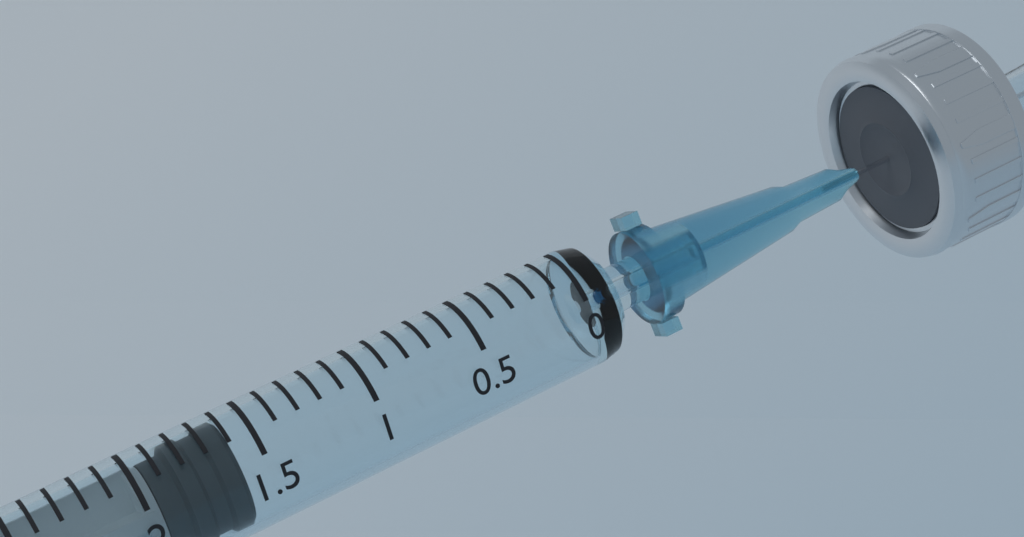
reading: 1.6 ml
